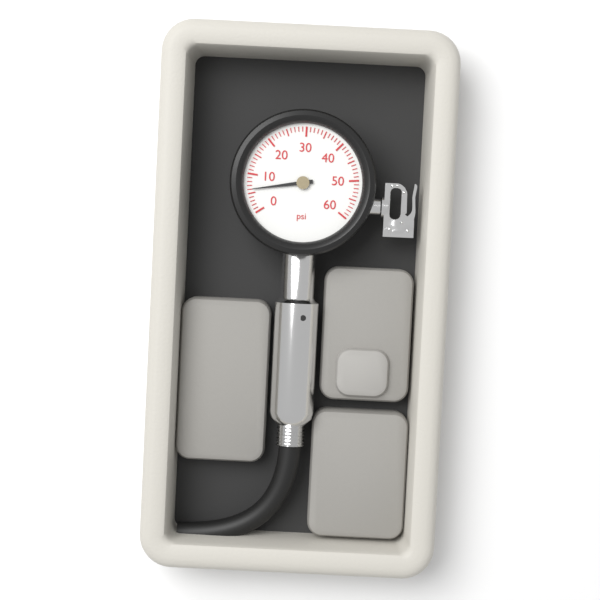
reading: 6 psi
